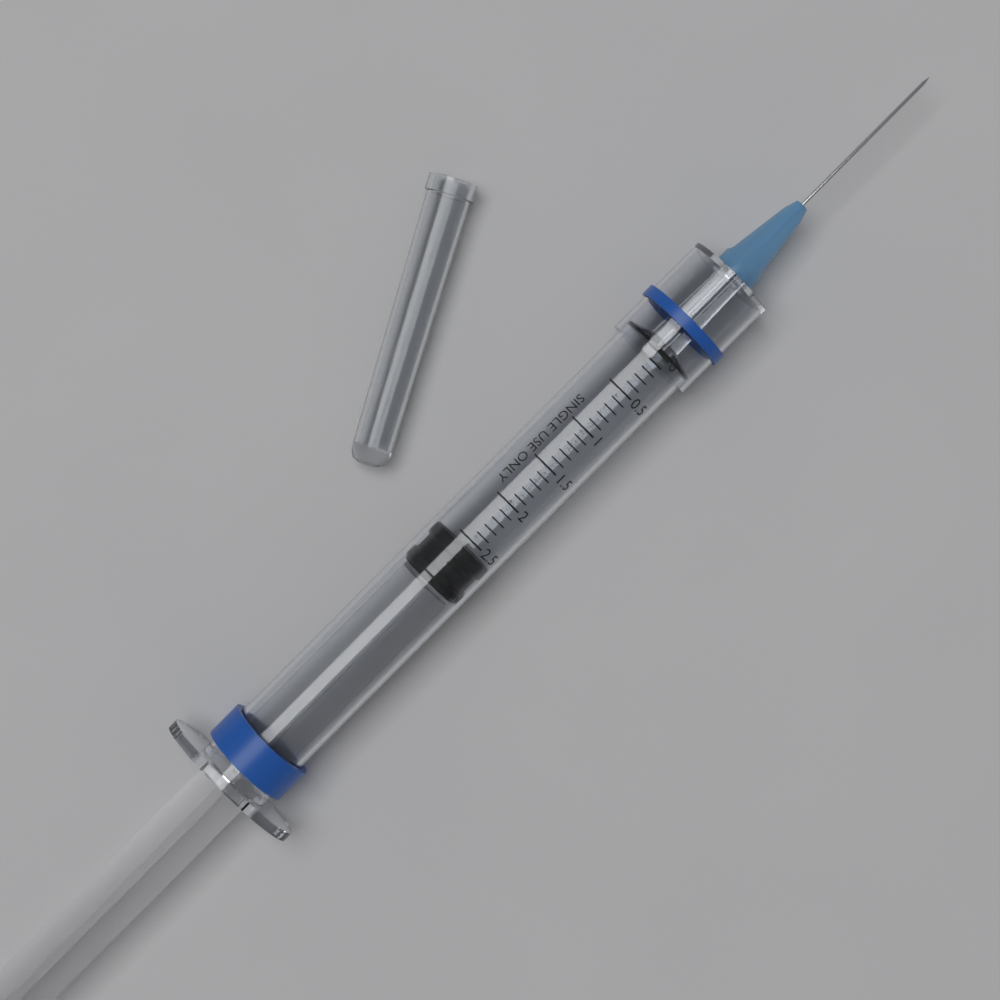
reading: 2.6 ml
